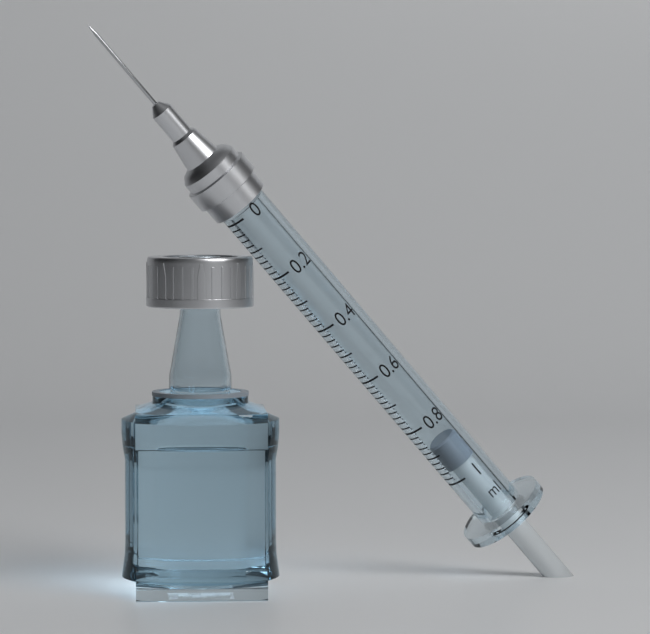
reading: 0.88 ml
